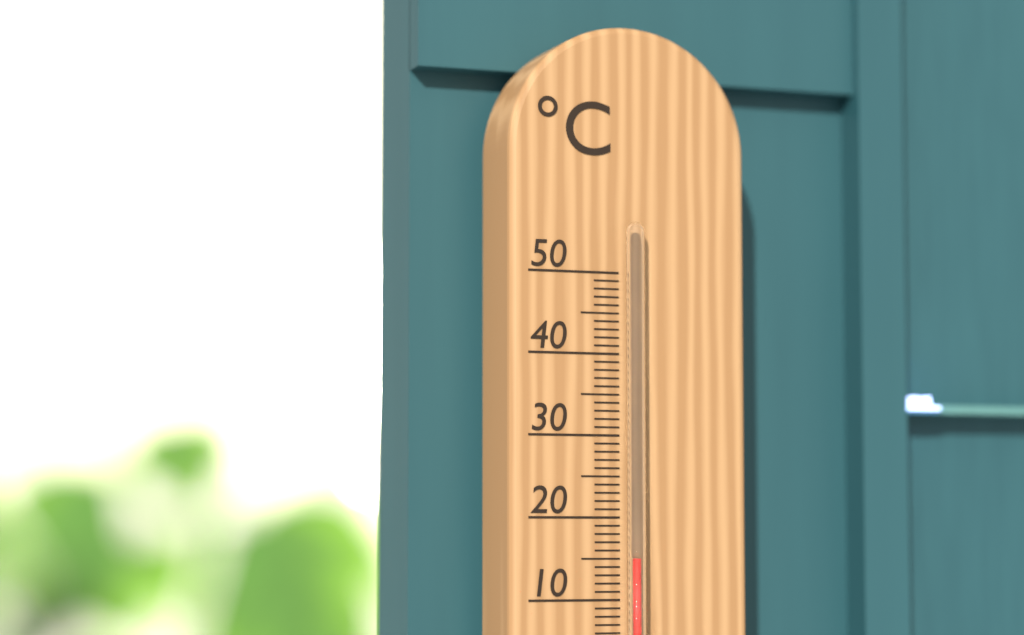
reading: 15 °C
